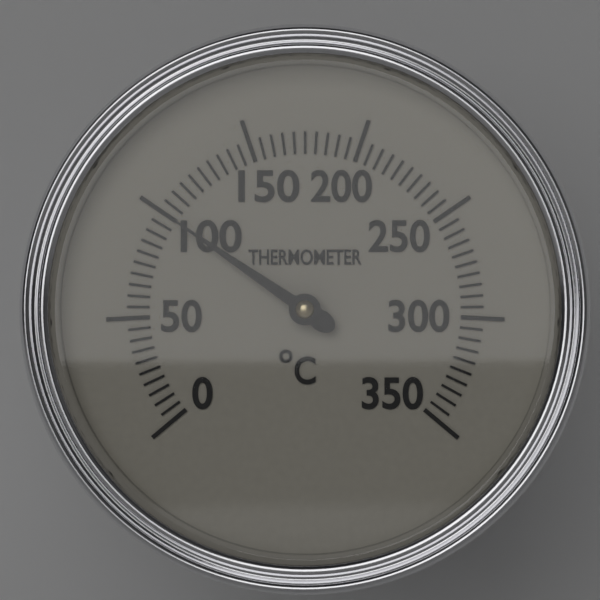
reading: 100 °C
